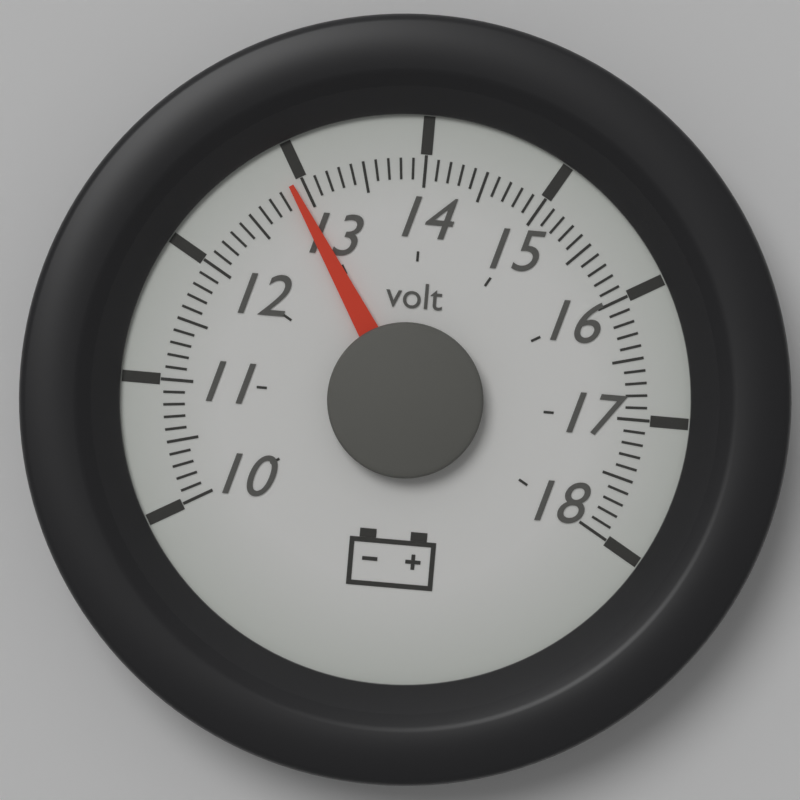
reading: 12.9 volt
